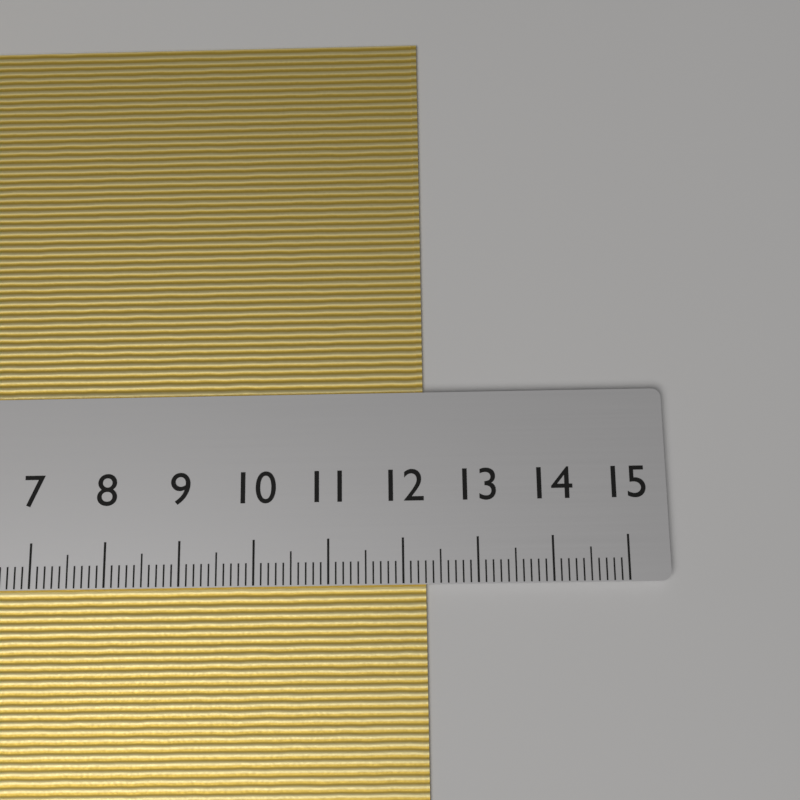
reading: 12.3 cm
